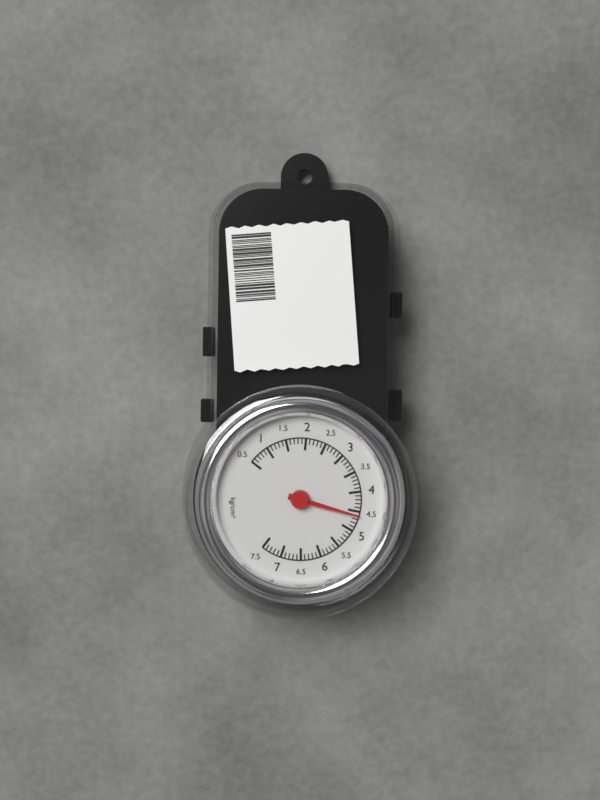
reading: 4.6 kg/cm²
